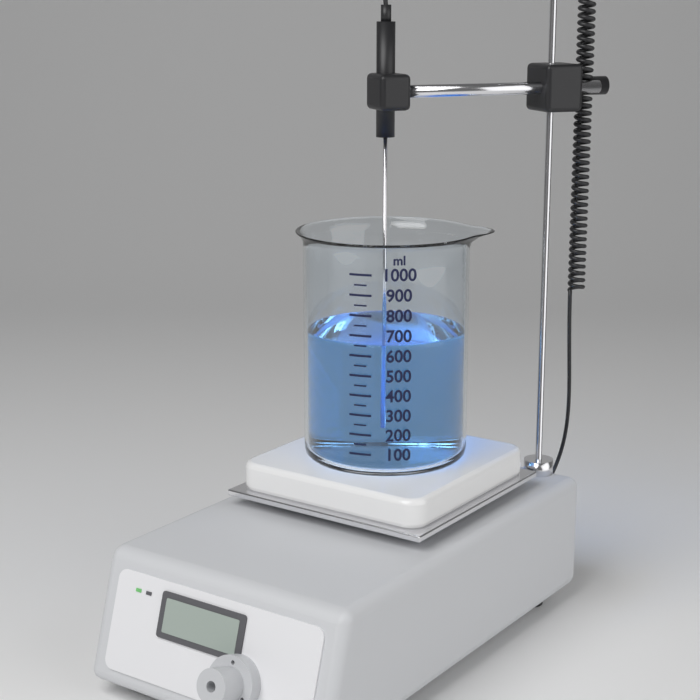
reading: 650 ml
